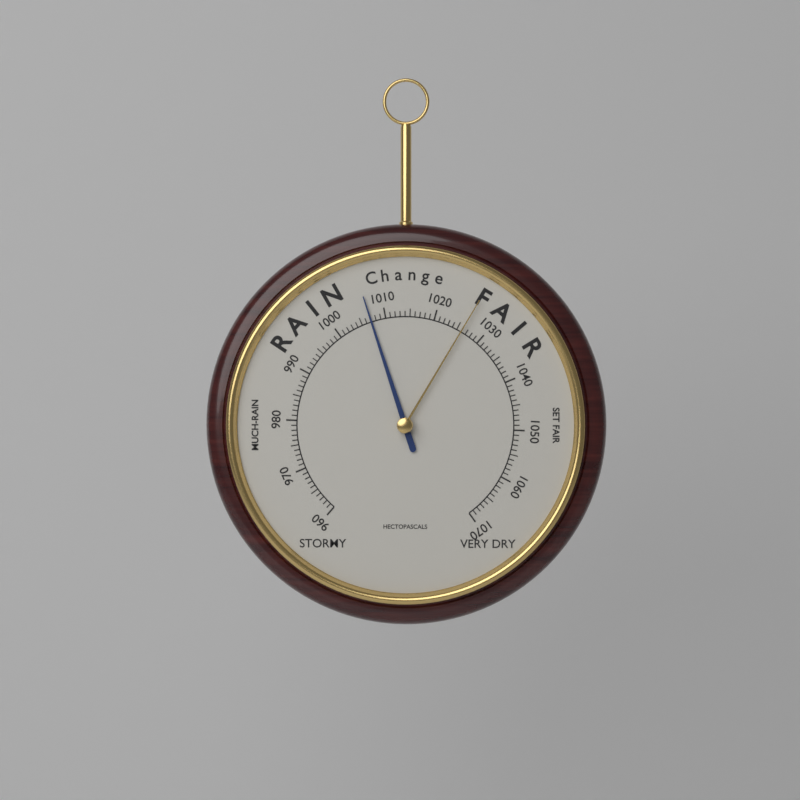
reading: 1007 hPa
